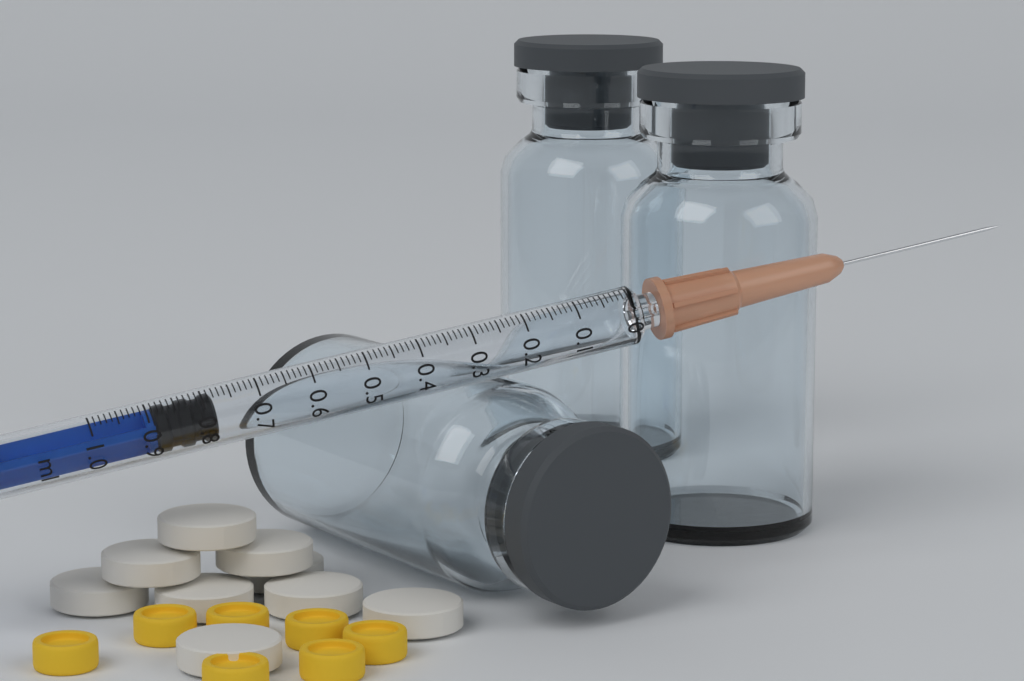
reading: 0.78 ml
